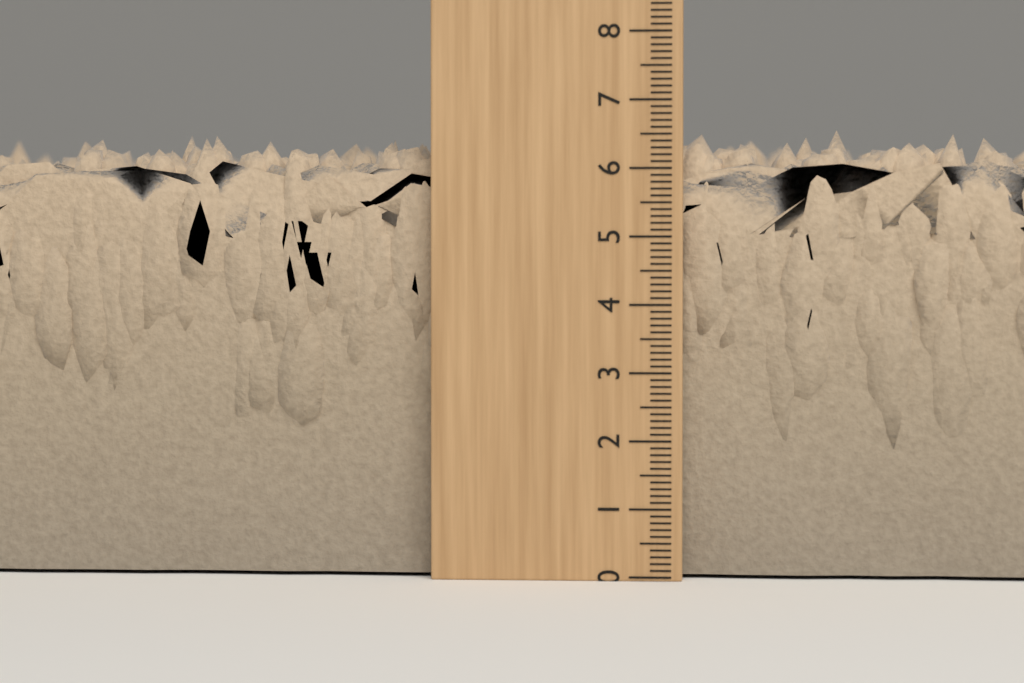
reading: 6.6 (no unit)
